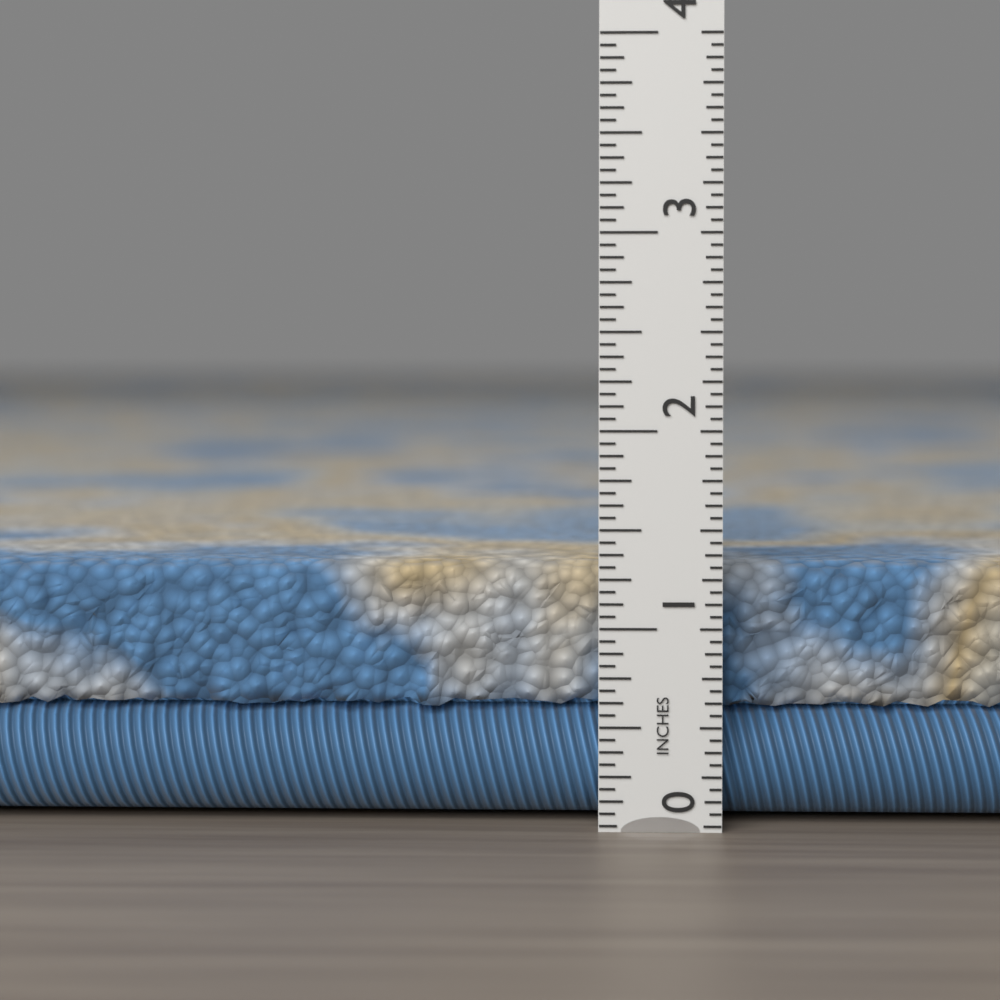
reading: 1.3125 in
